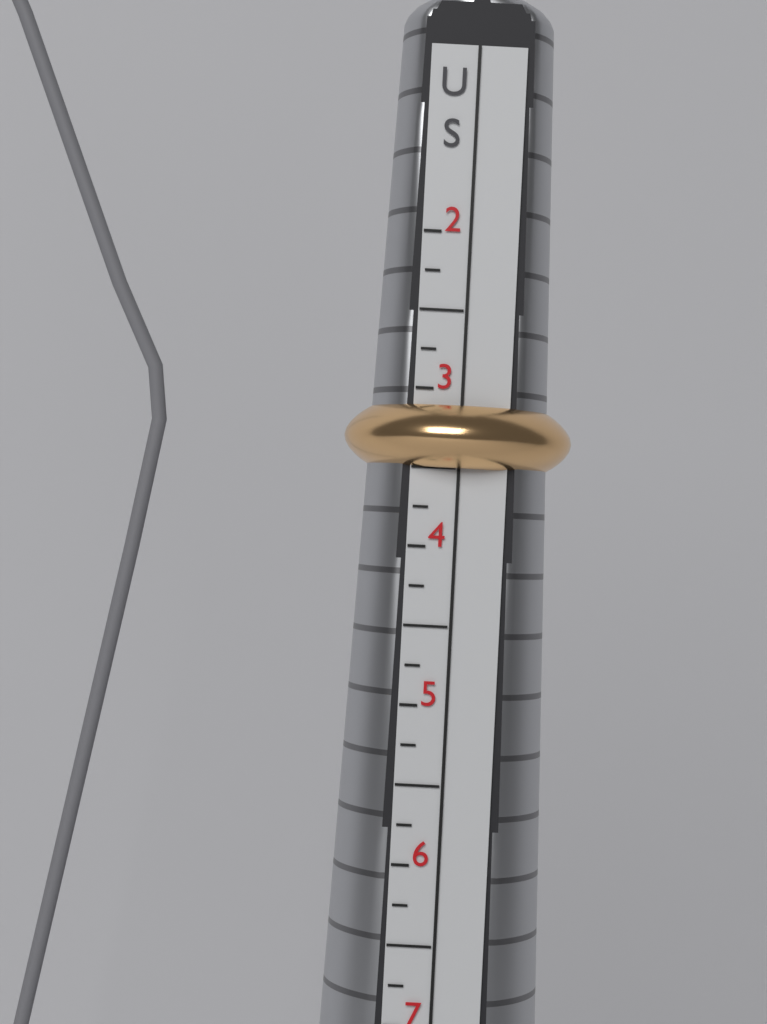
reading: 3.50 US
